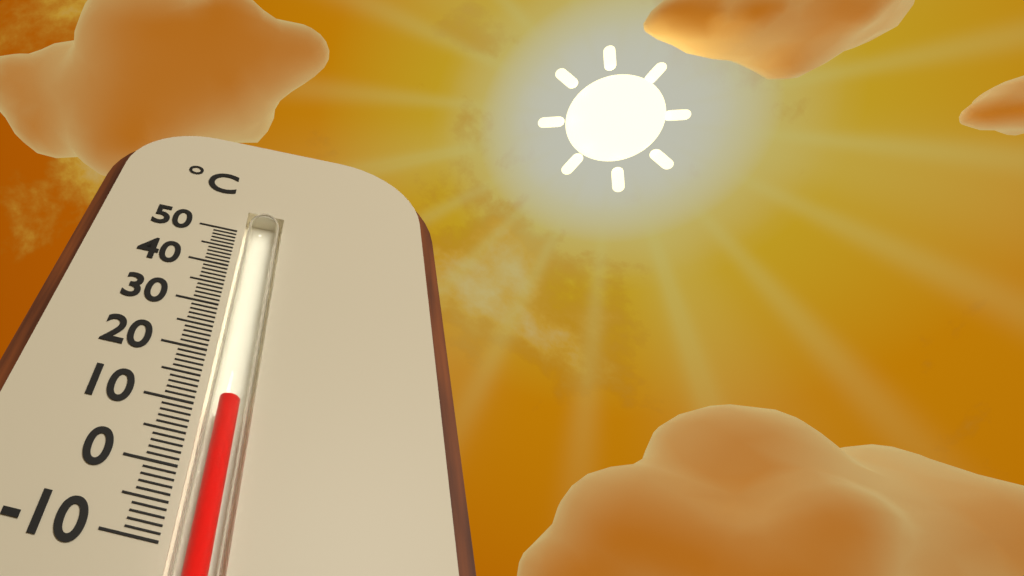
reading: 12 °C
